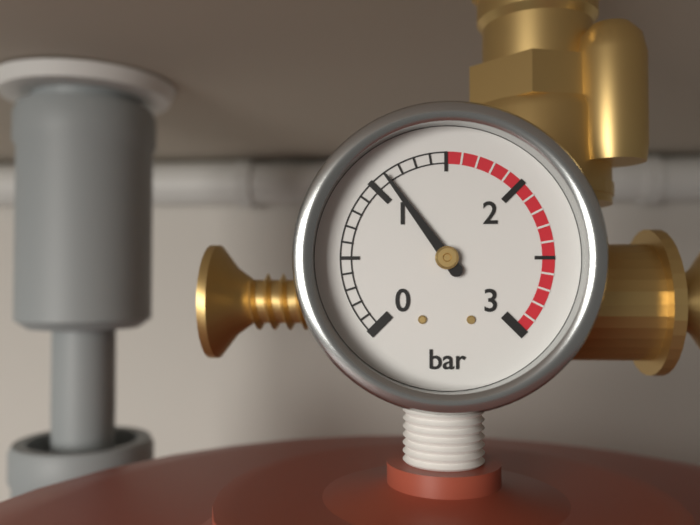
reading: 1.1 bar
